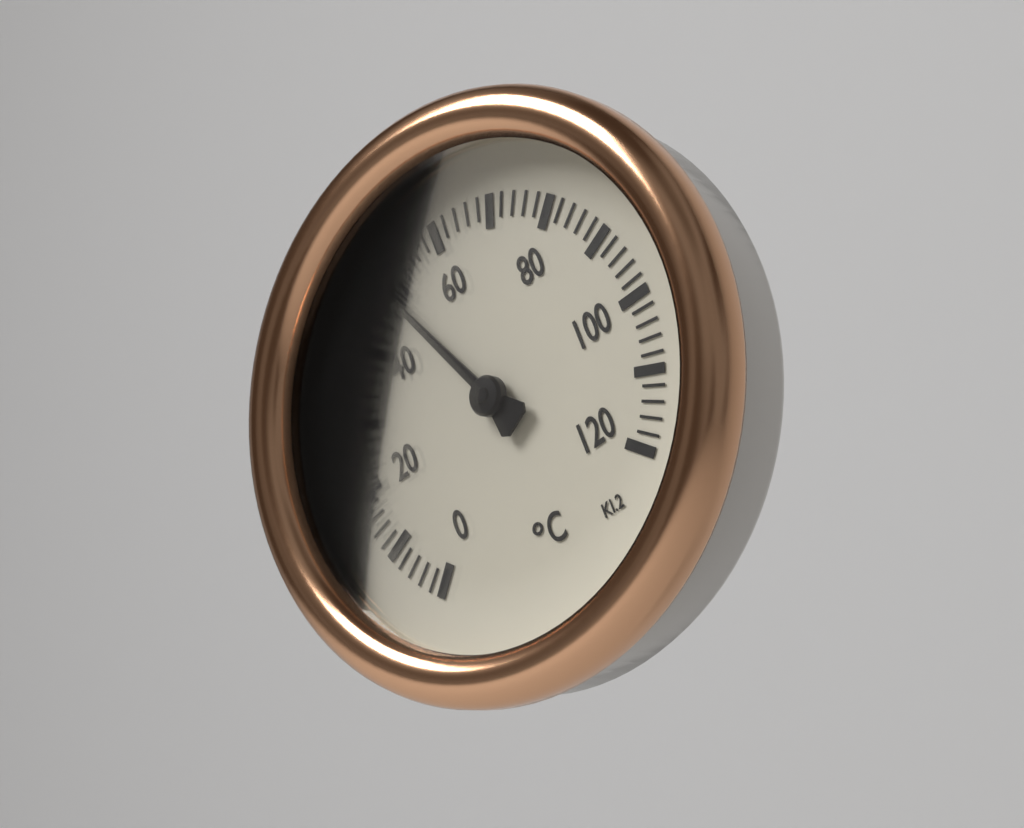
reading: 49 °C
